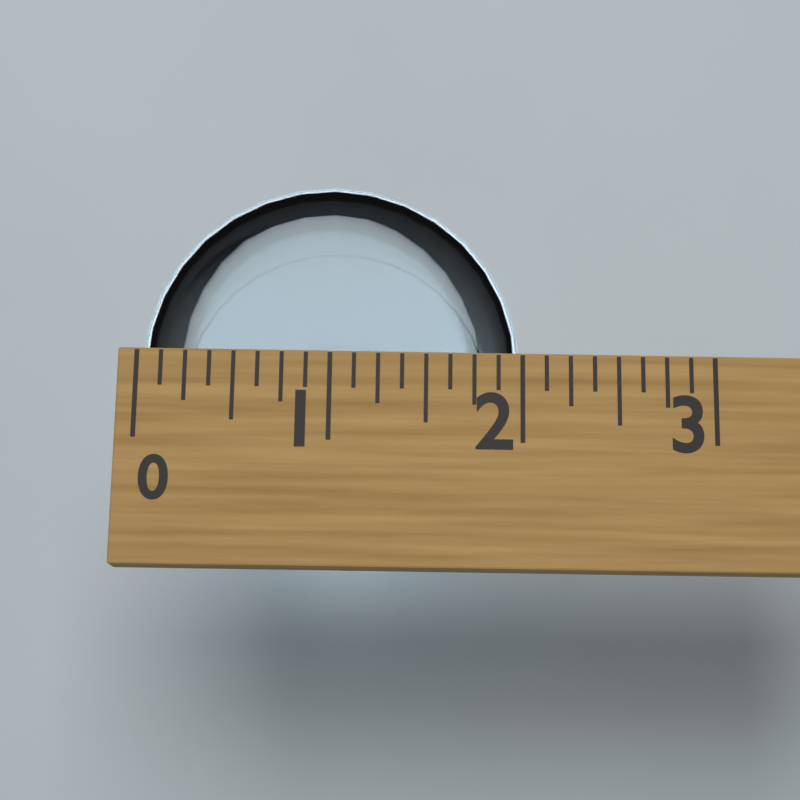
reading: 2.000 (no unit)
